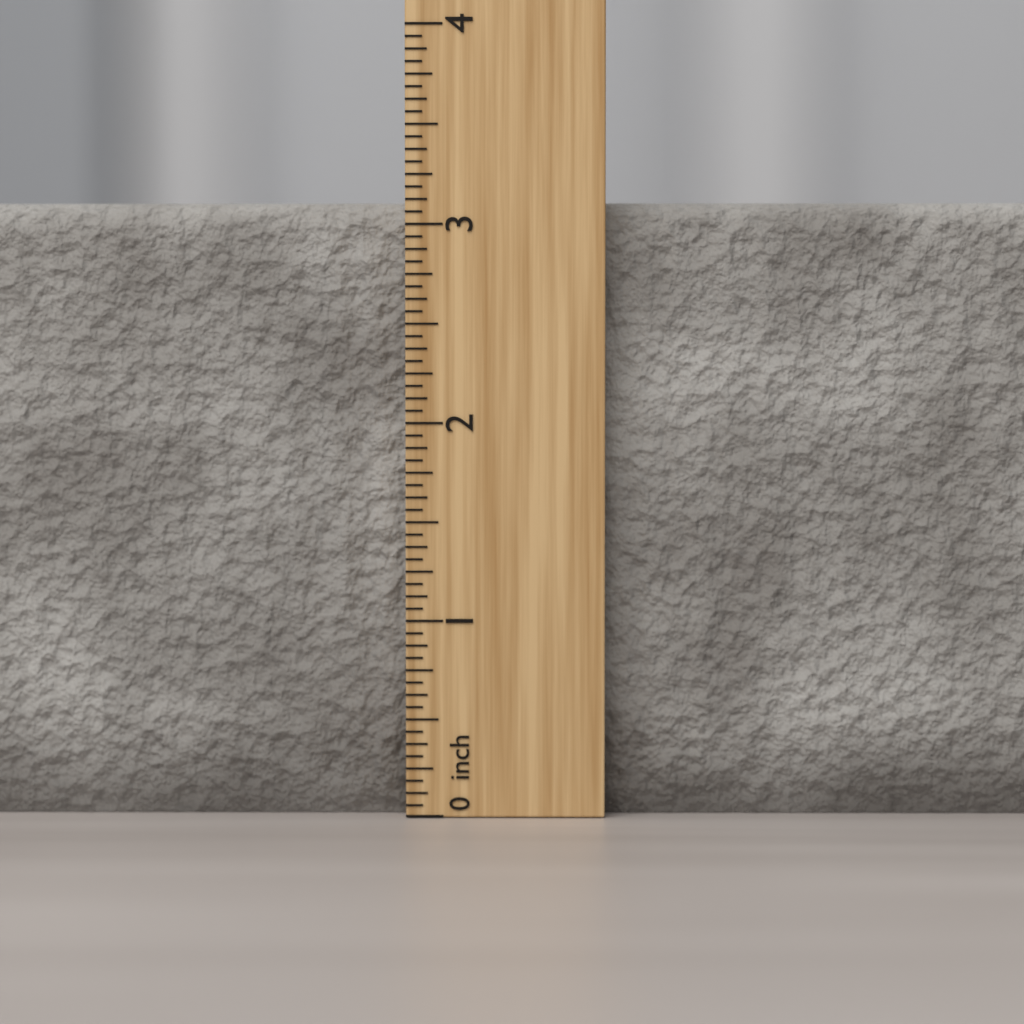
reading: 3.1250 inch
